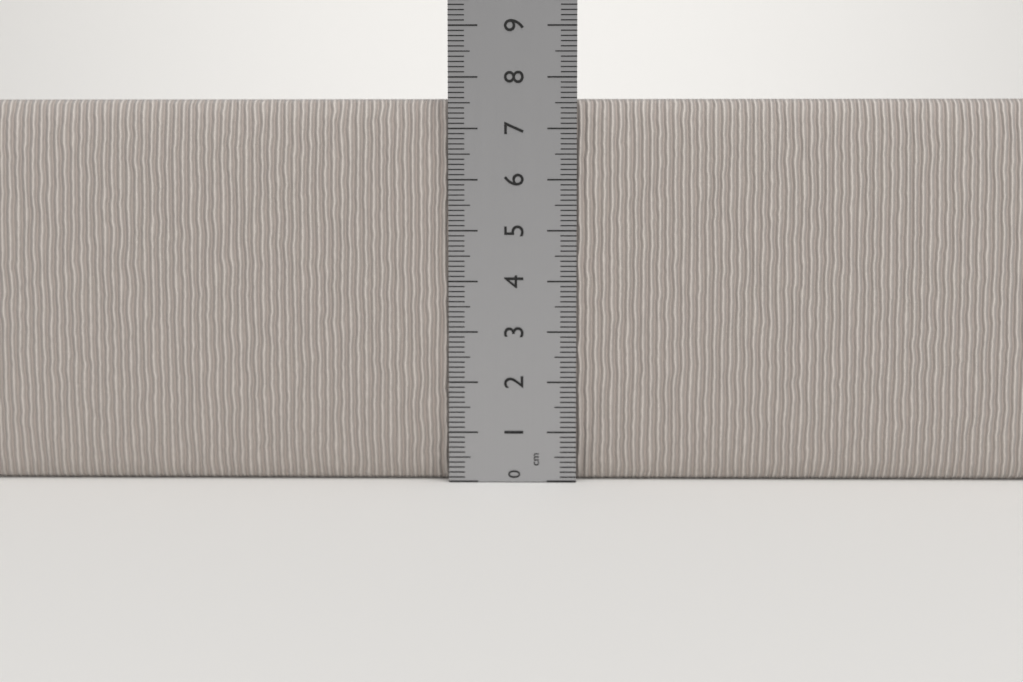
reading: 7.6 cm
